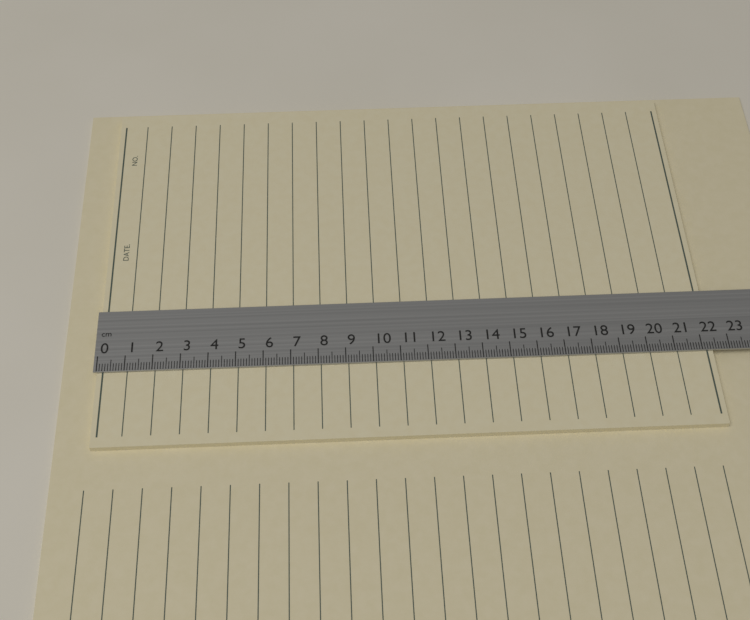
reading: 22.4 cm
